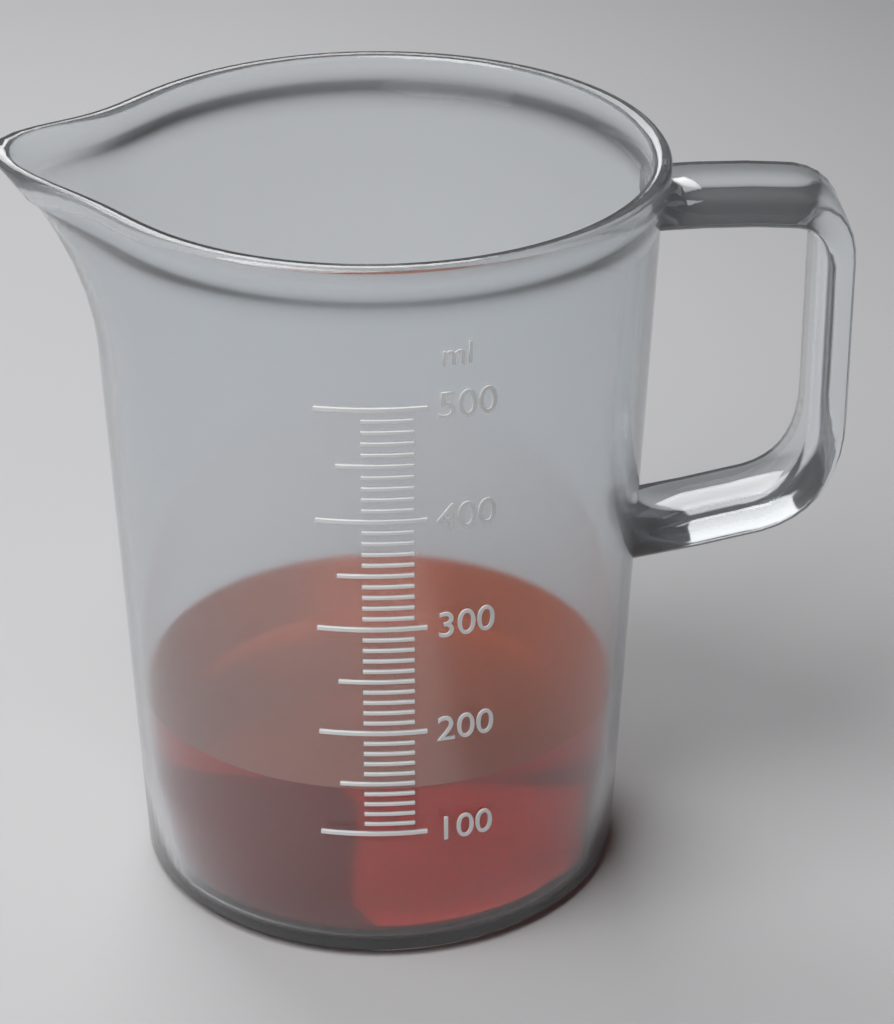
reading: 140 ml
